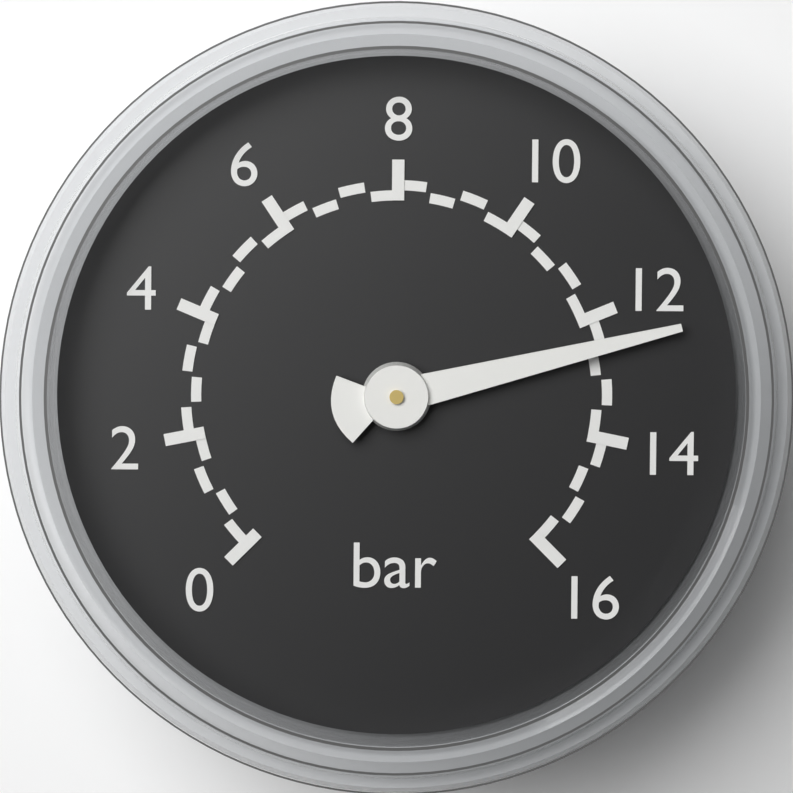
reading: 12.5 bar
